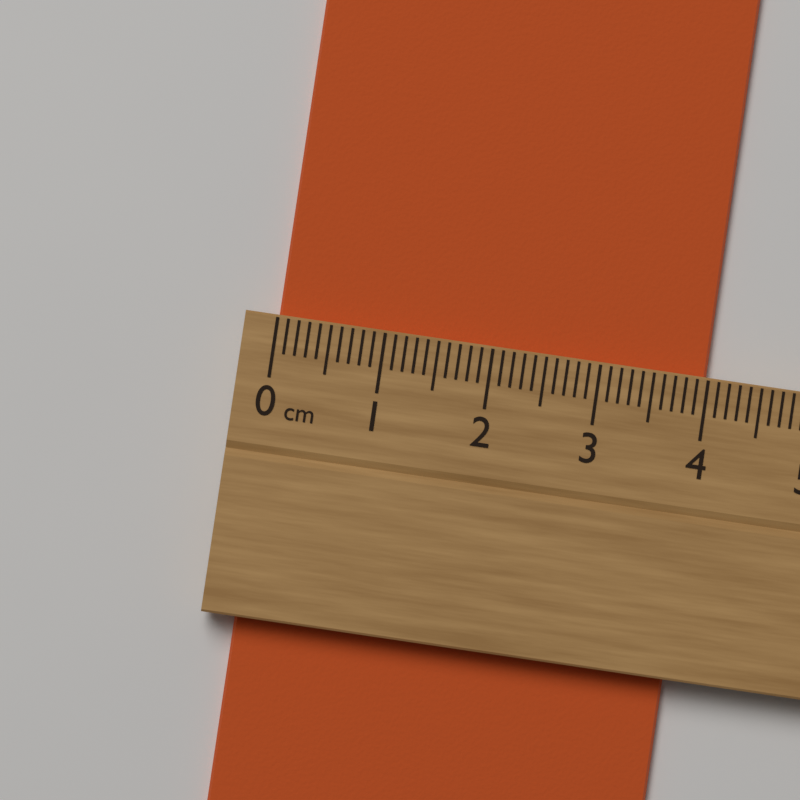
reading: 4.0 cm
